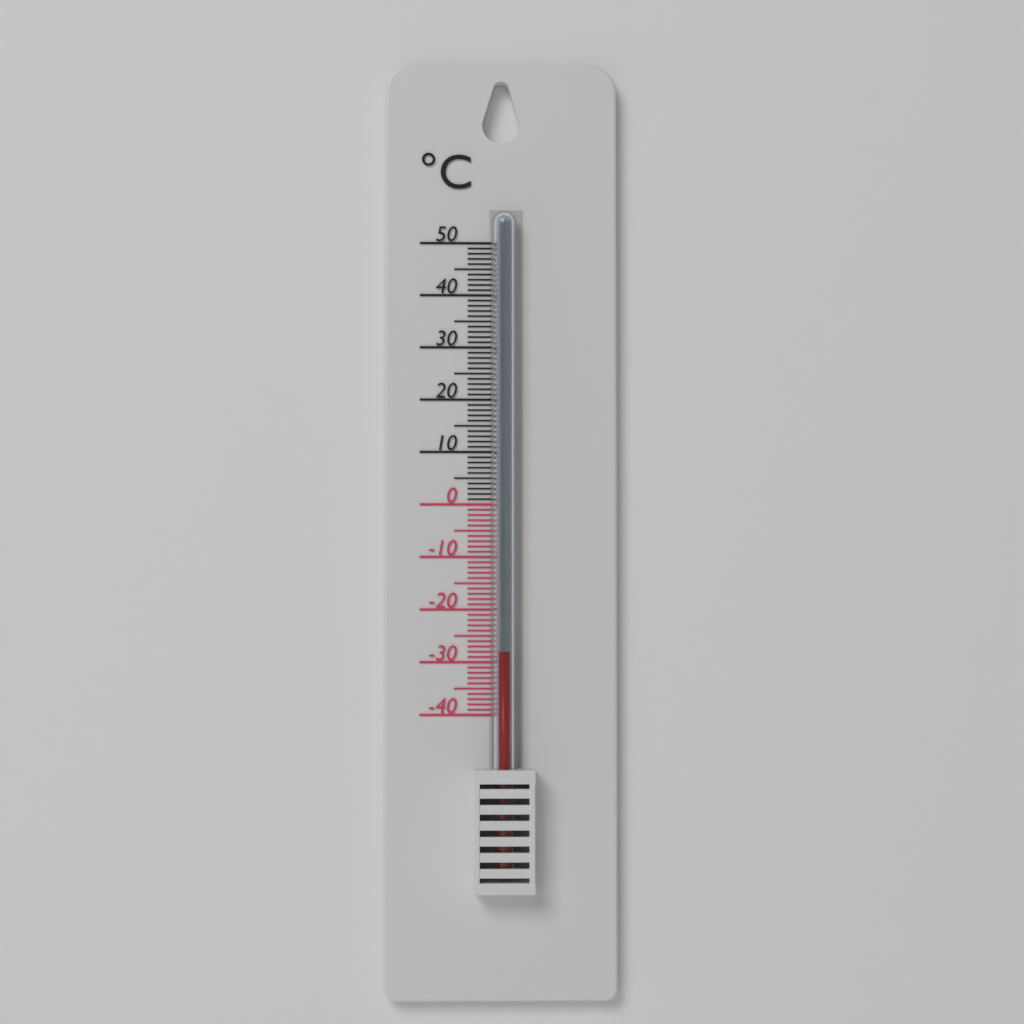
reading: -28 °C
